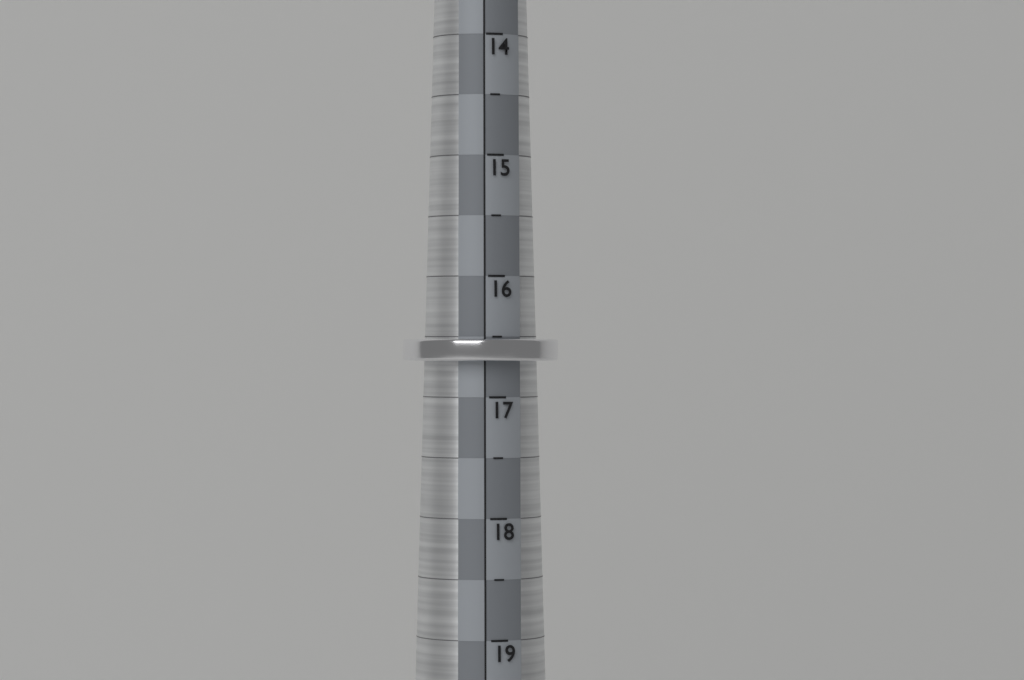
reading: 16.7 (no unit)
